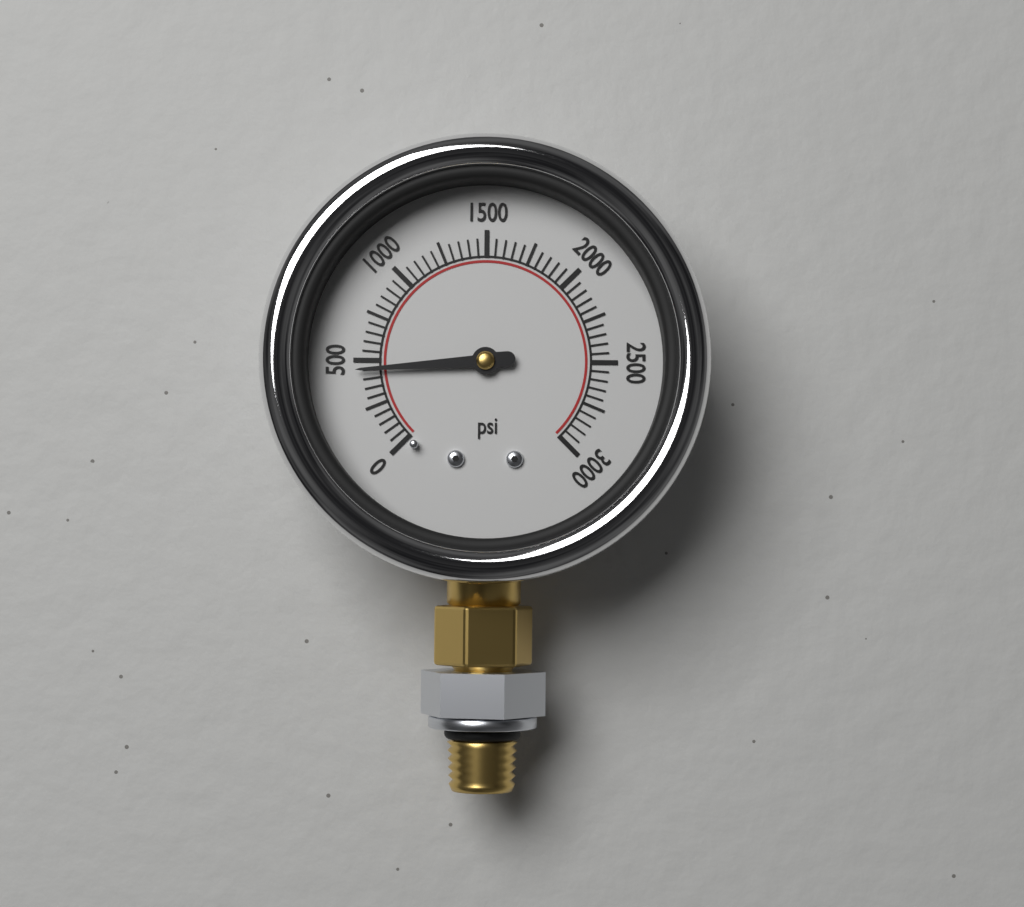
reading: 450 psi
